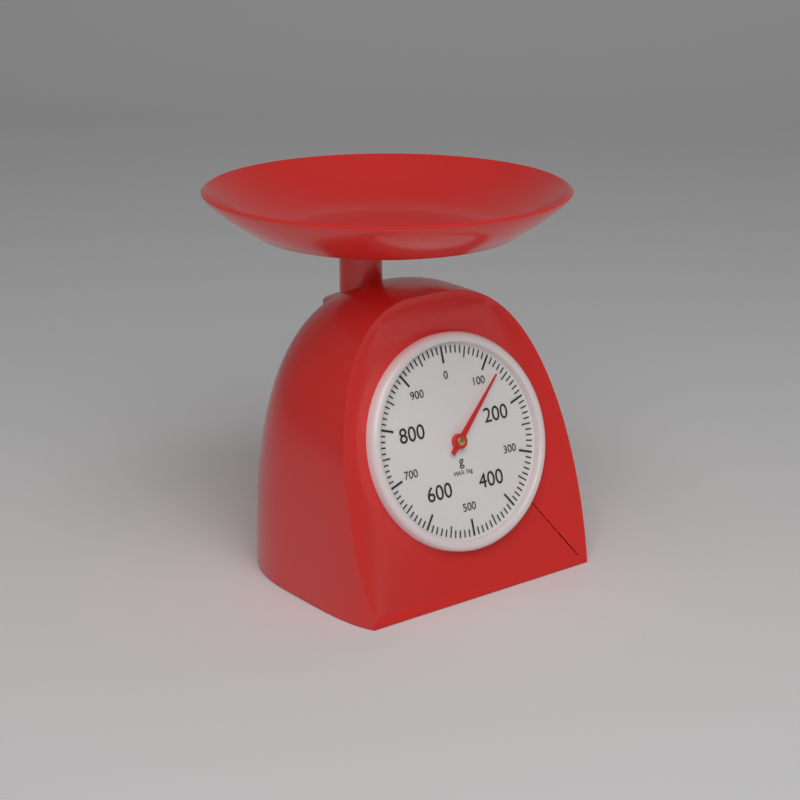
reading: 130 g
